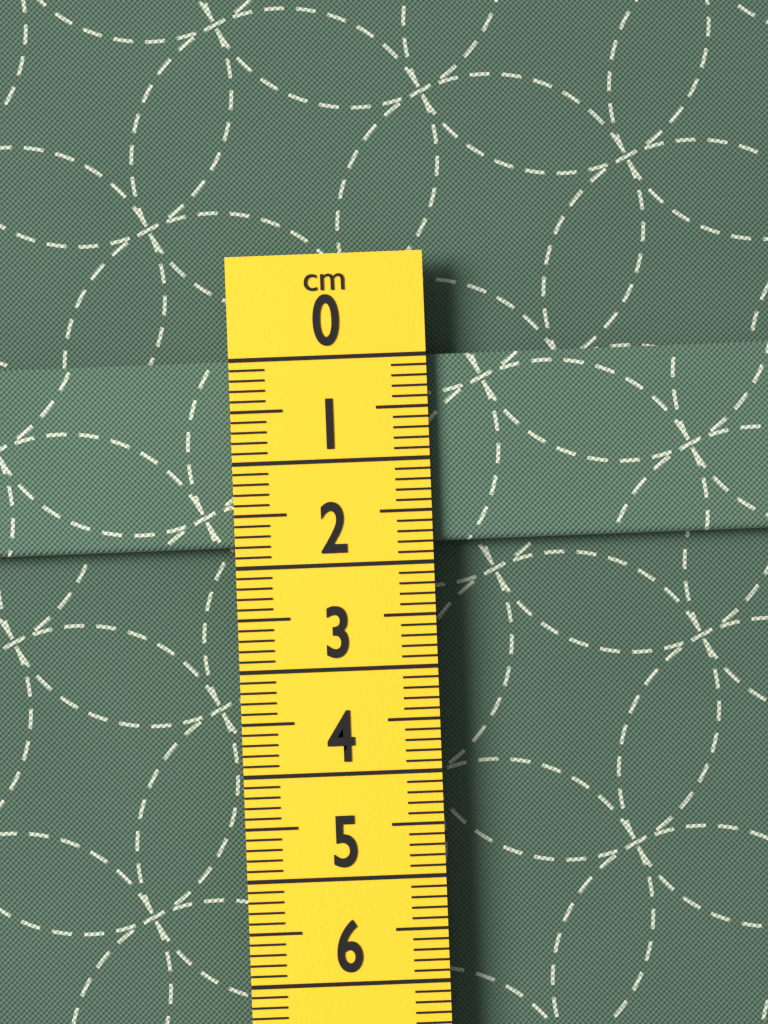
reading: 1.8 cm
